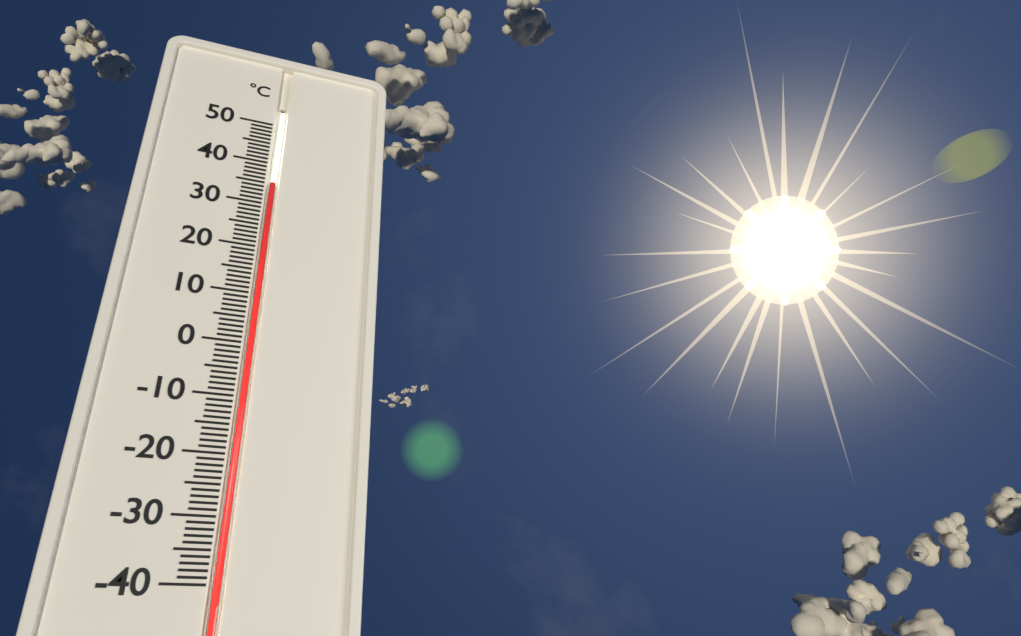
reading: 35 °C
